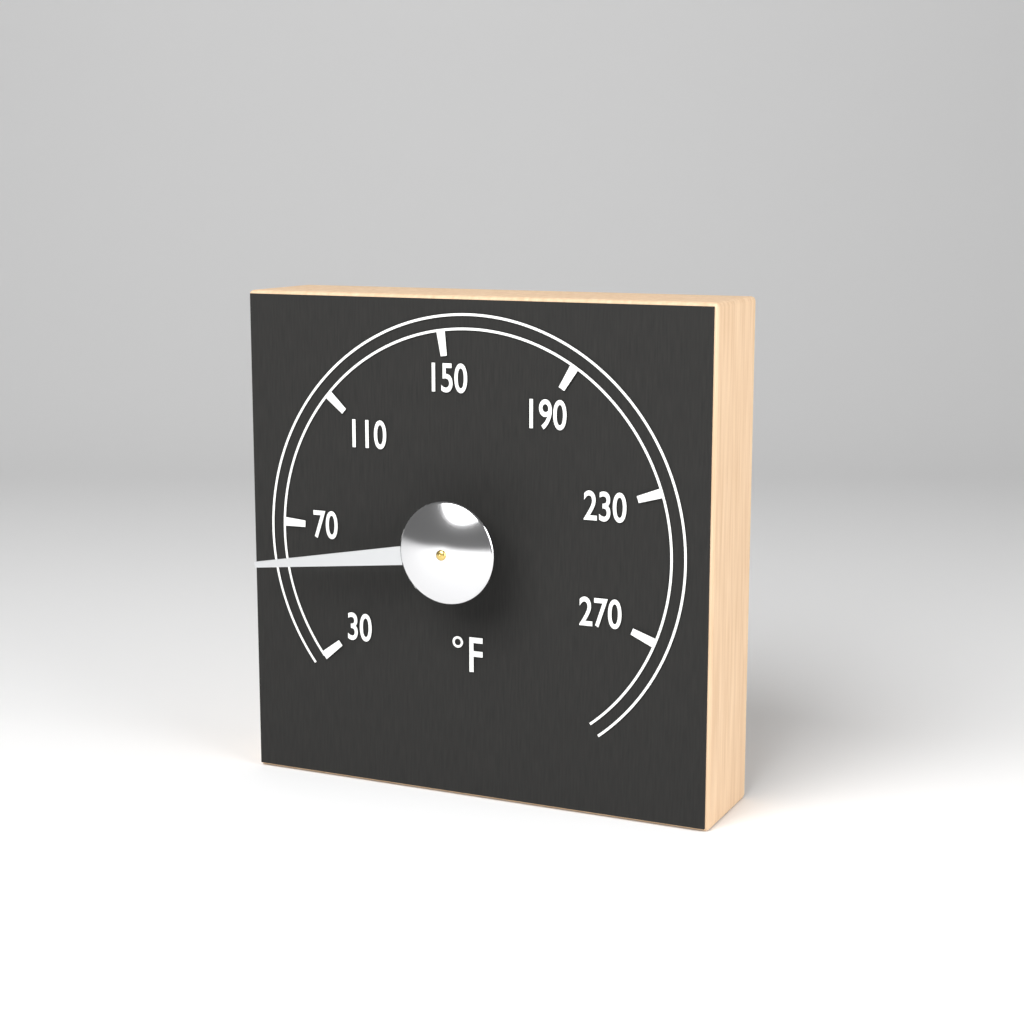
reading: 60 °F
